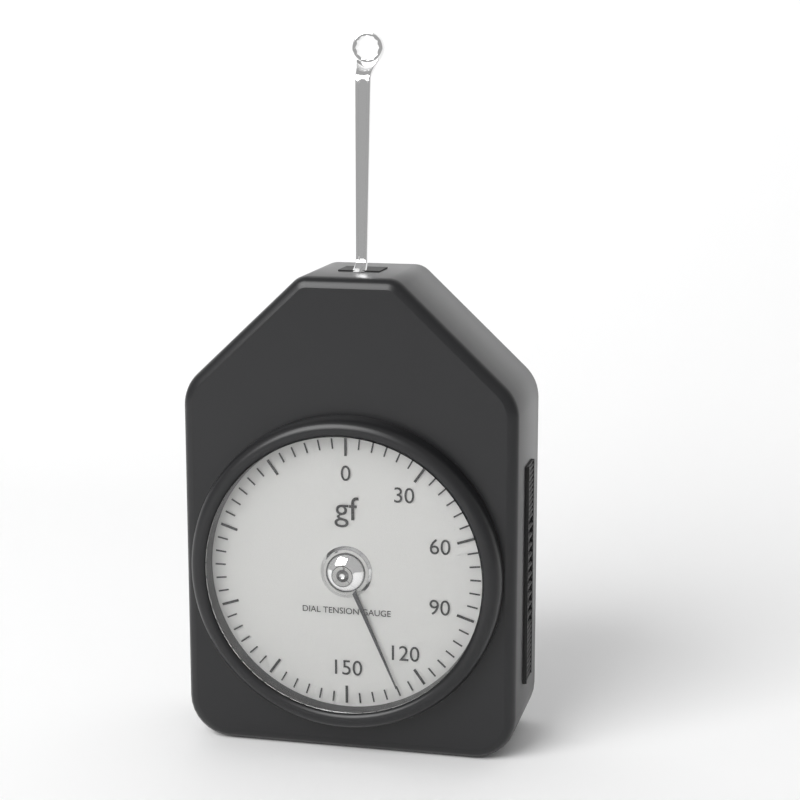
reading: 130 gf
